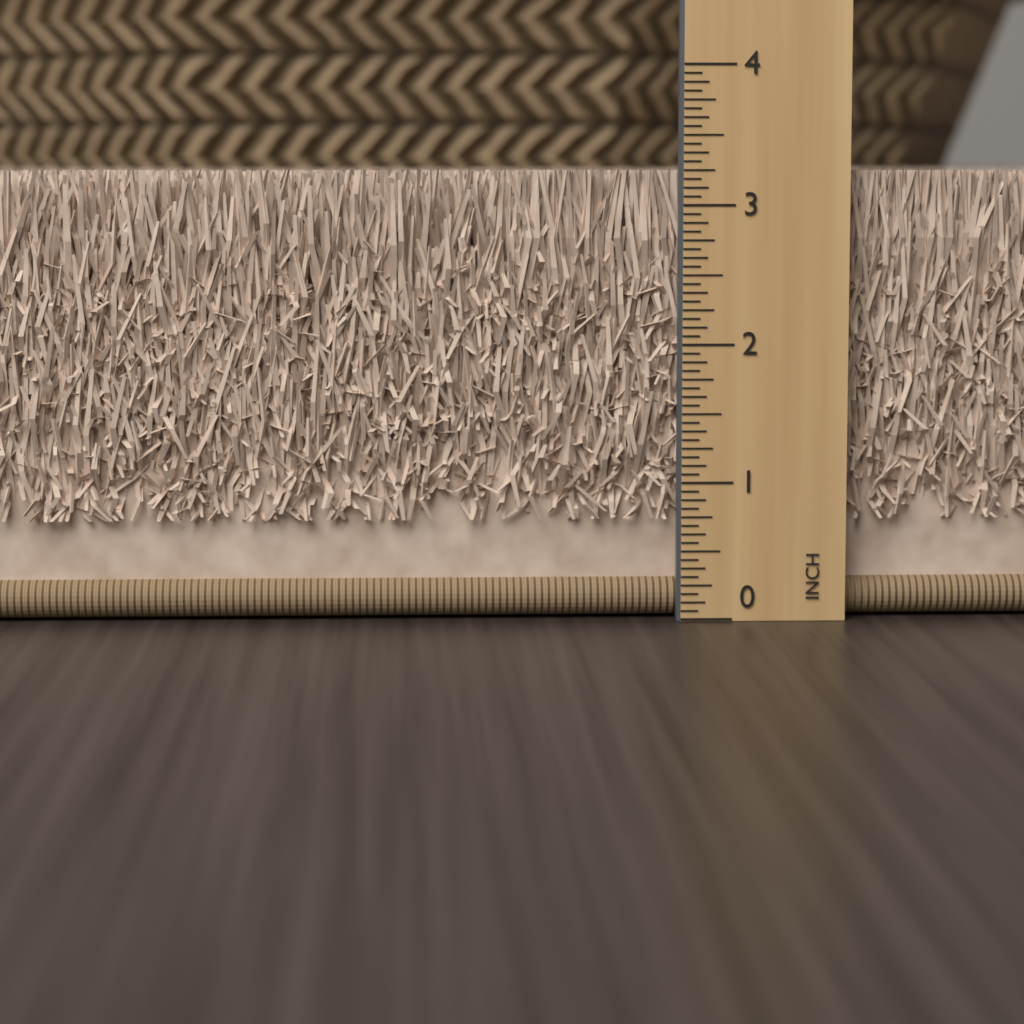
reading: 3.2500 in
